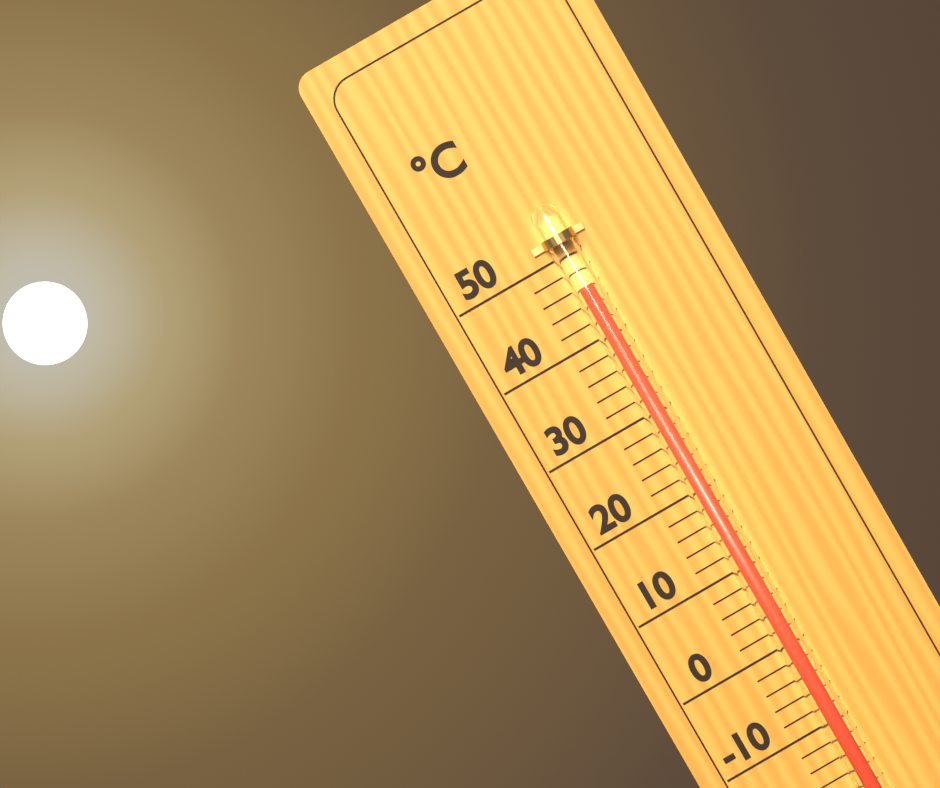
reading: 46 °C
